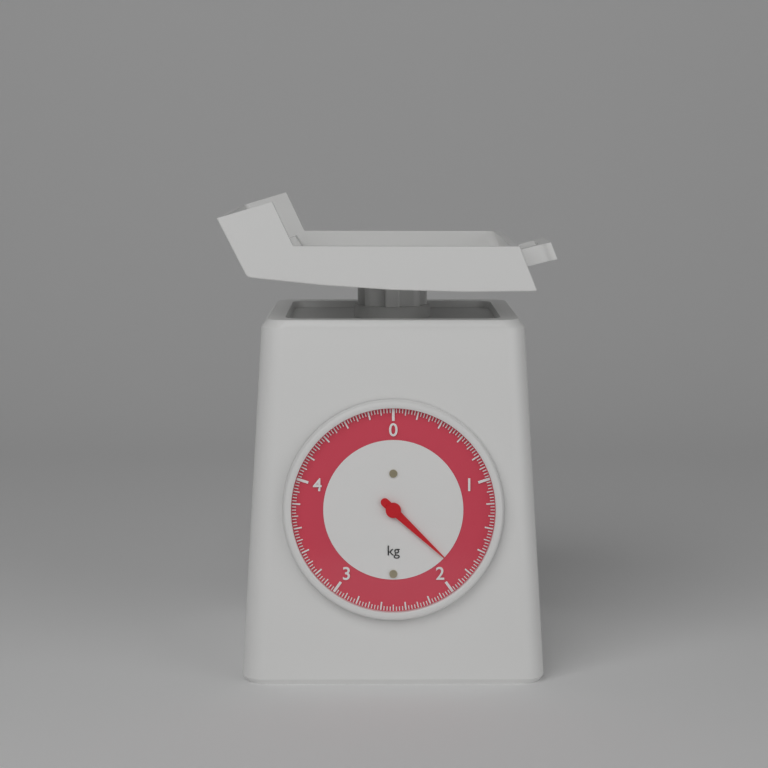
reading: 1.850 kg
